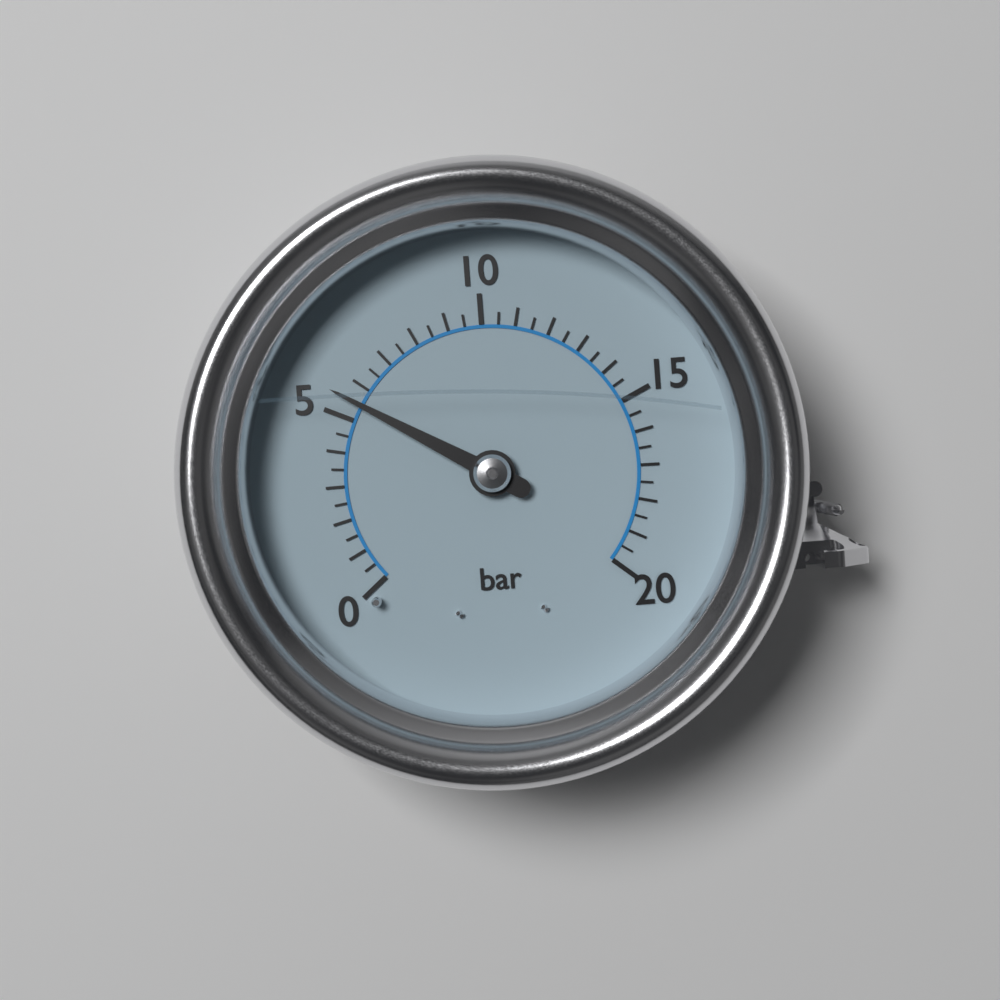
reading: 5.5 bar
